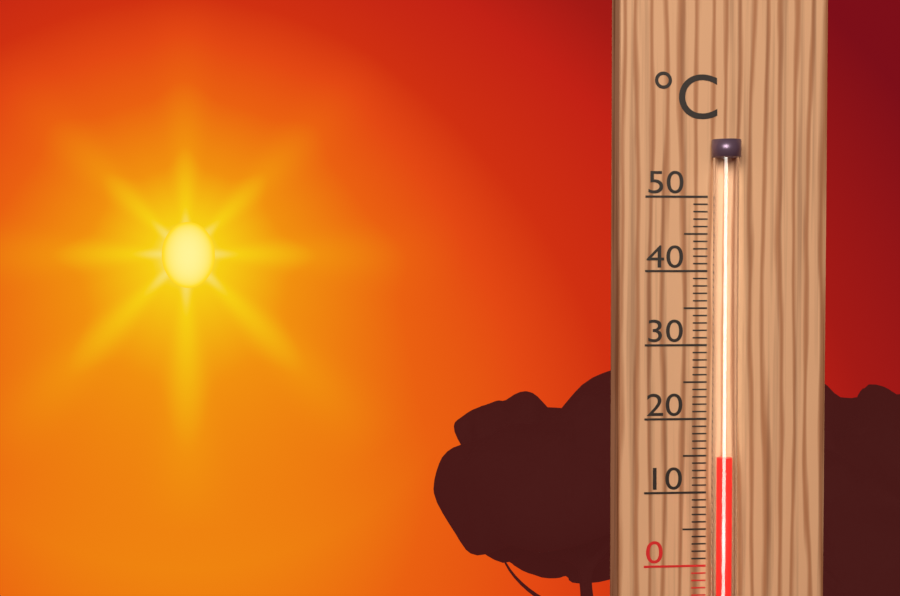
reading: 15 °C
